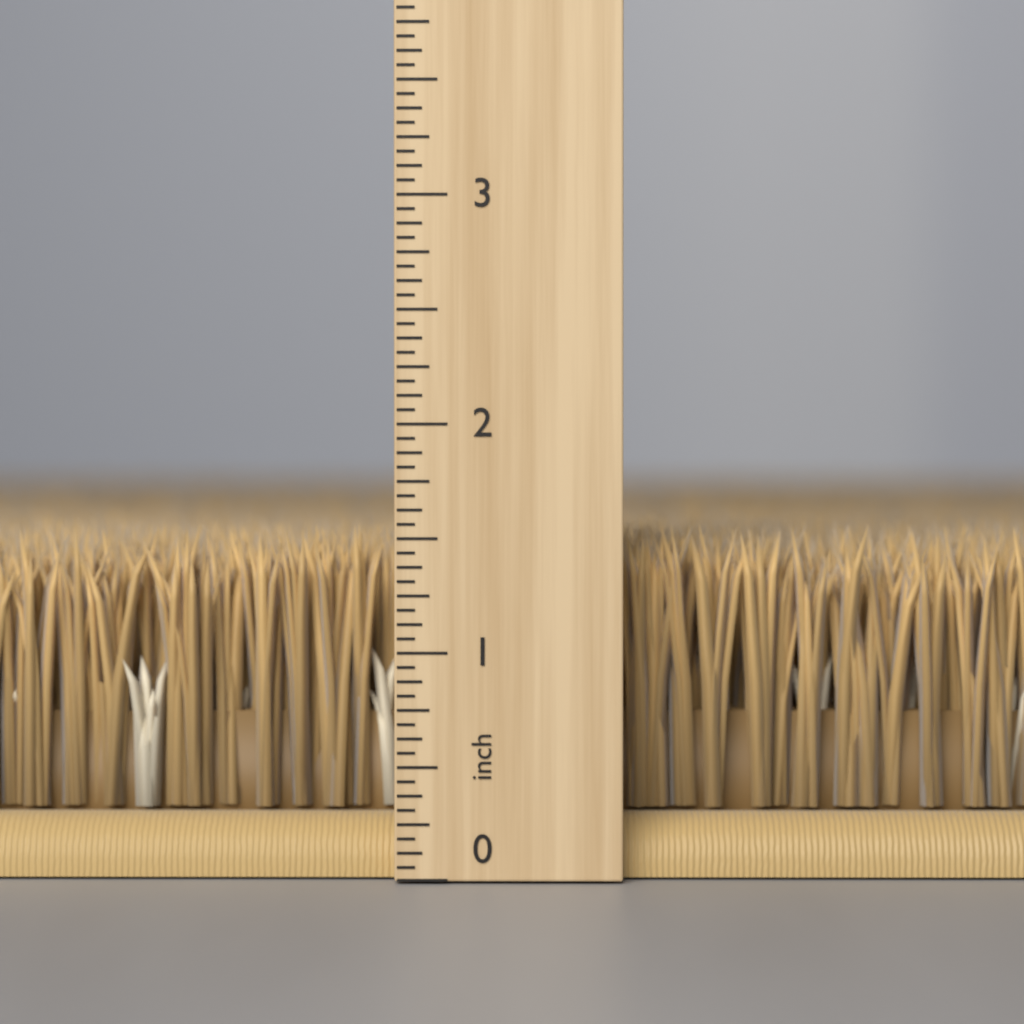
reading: 1.5625 inch
